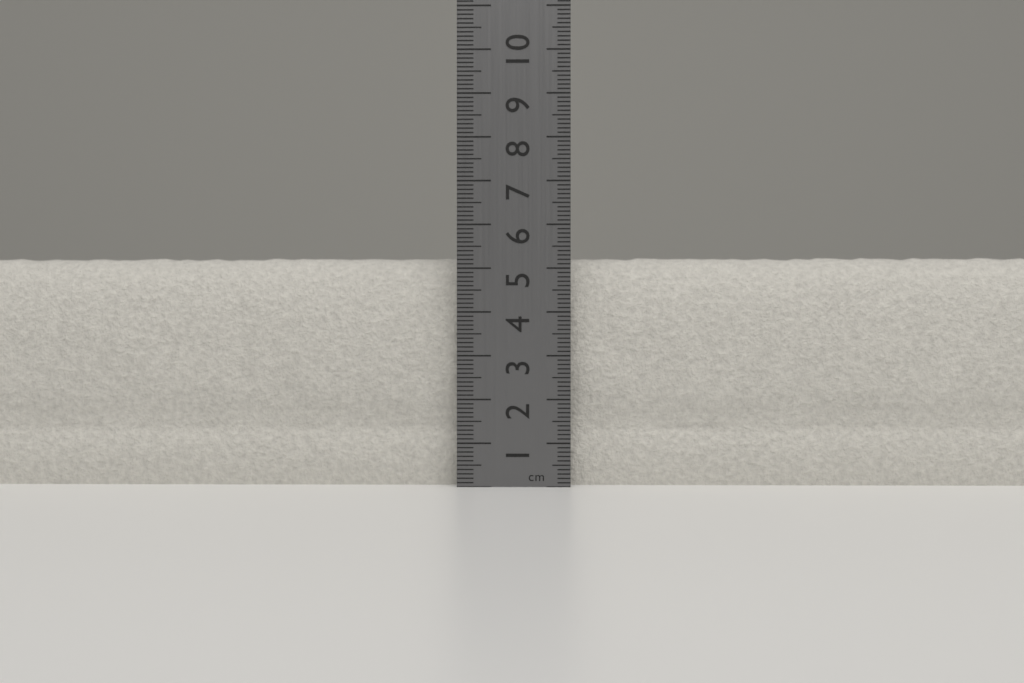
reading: 5.3 cm
